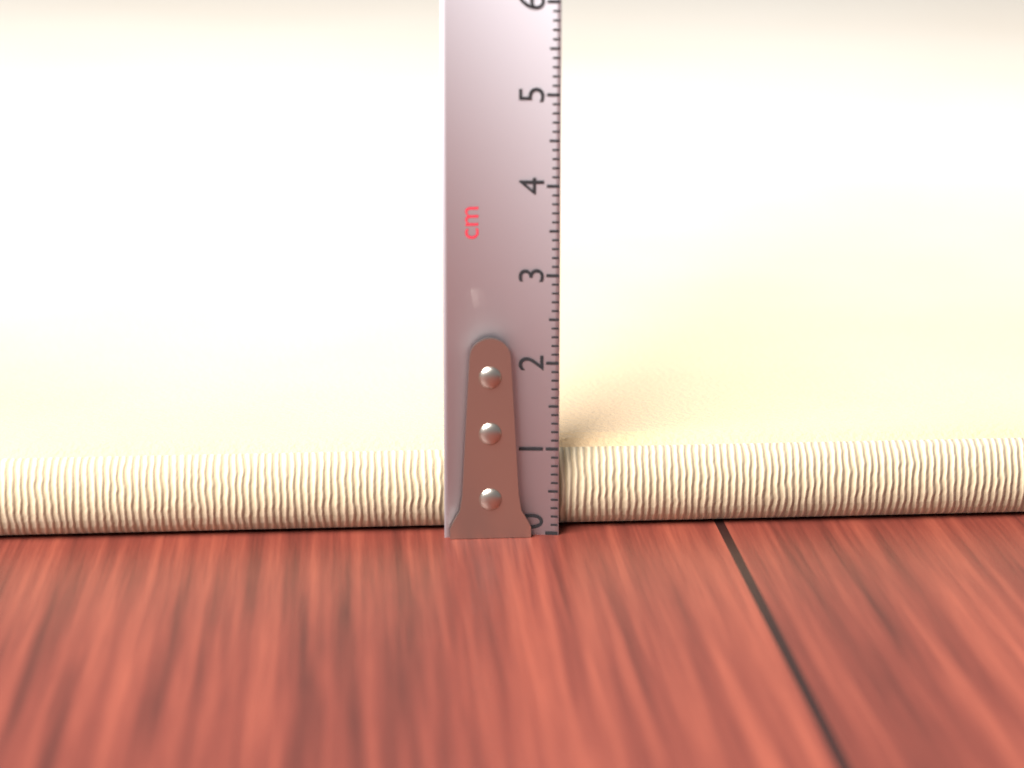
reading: 1.0 cm
